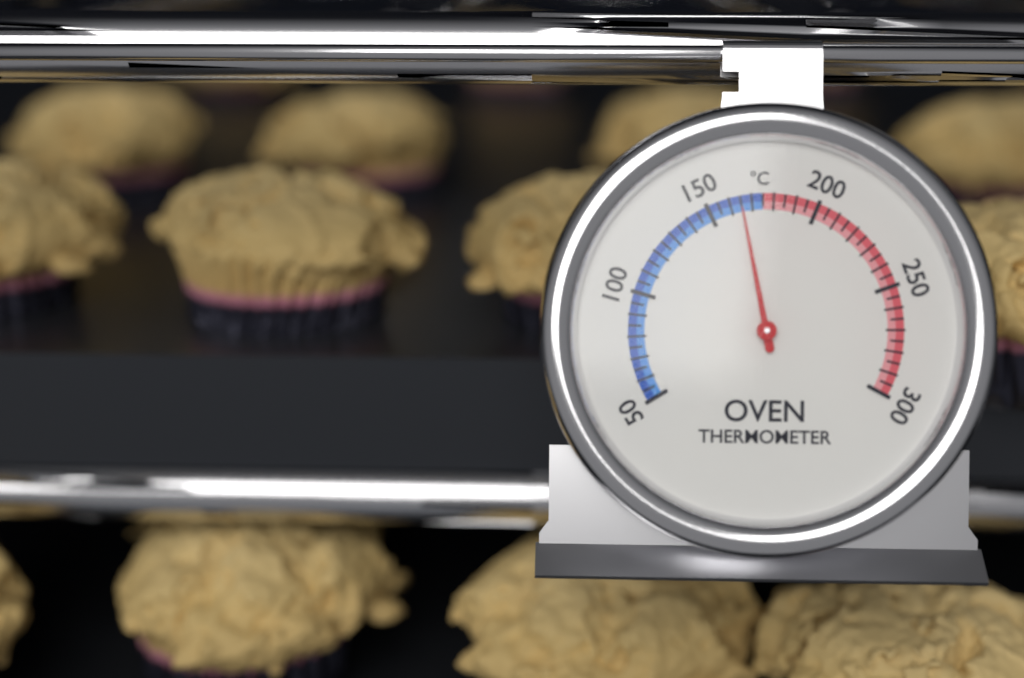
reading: 165 °C
